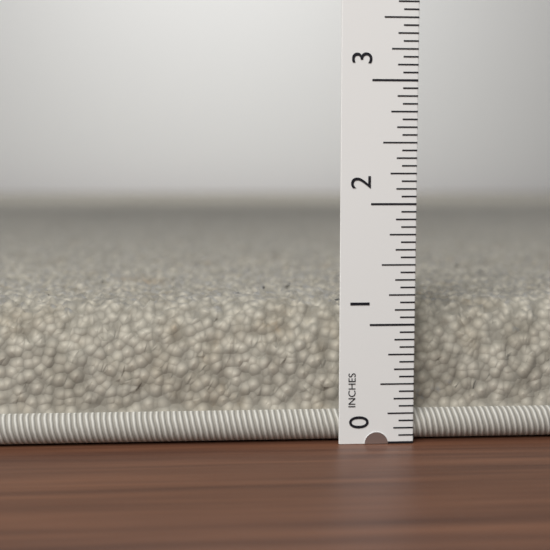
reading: 1.1875 in
